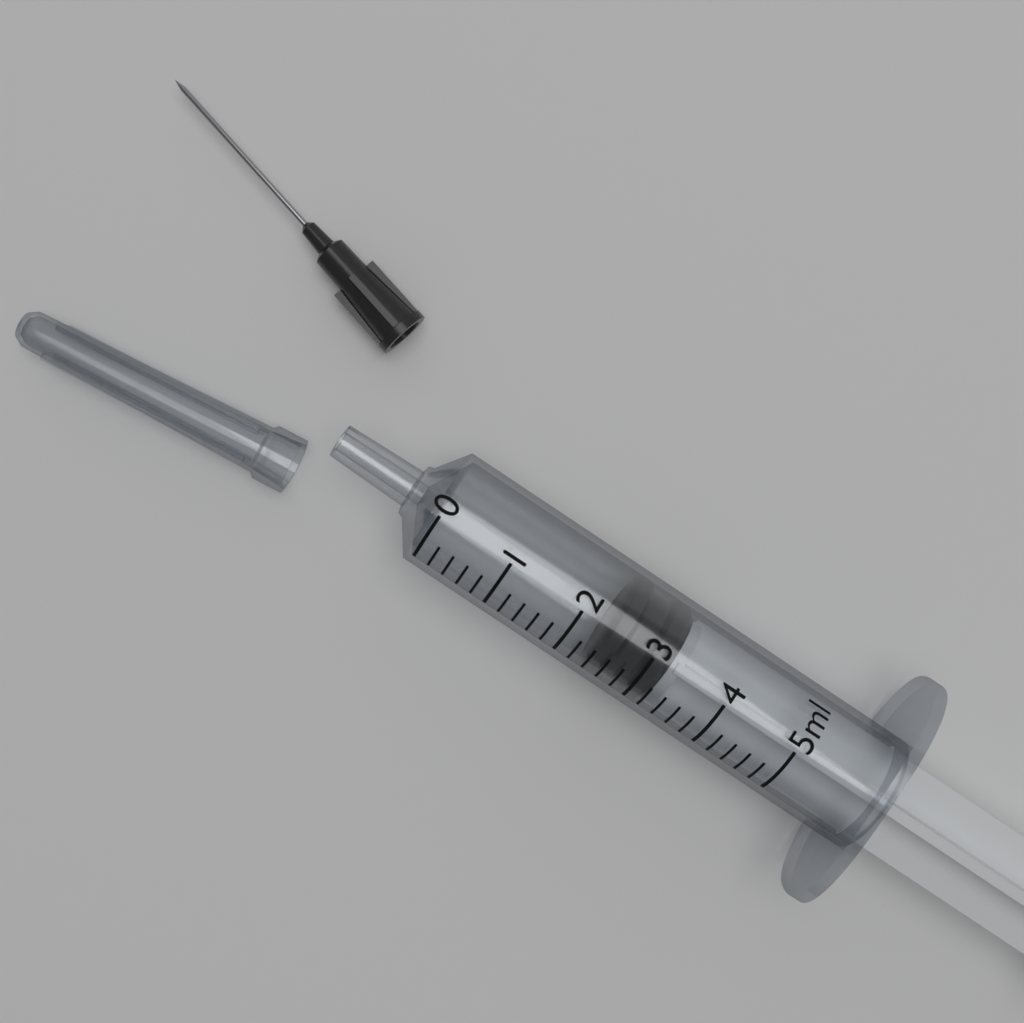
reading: 2.4 ml
